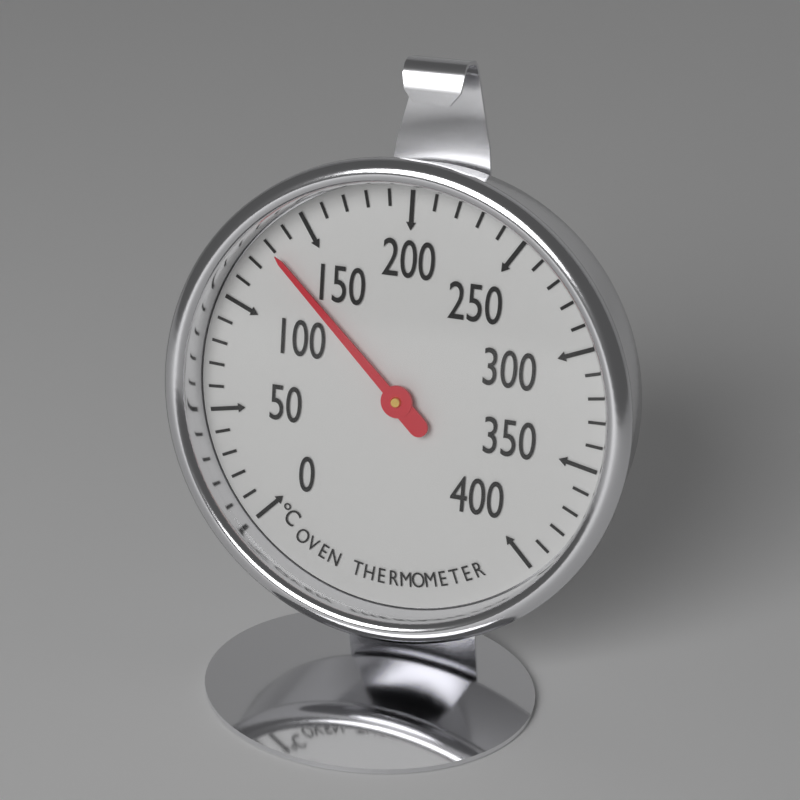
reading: 130 °C
